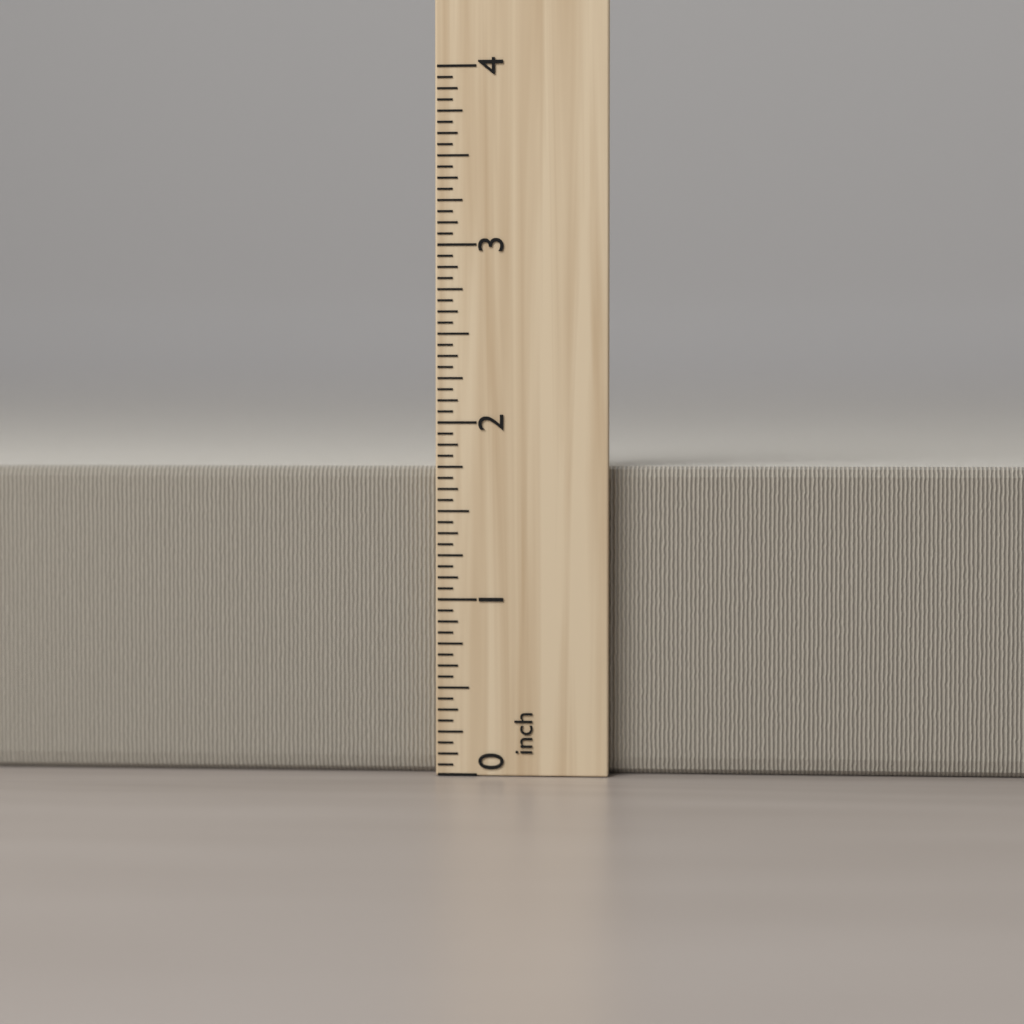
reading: 1.7500 inch
